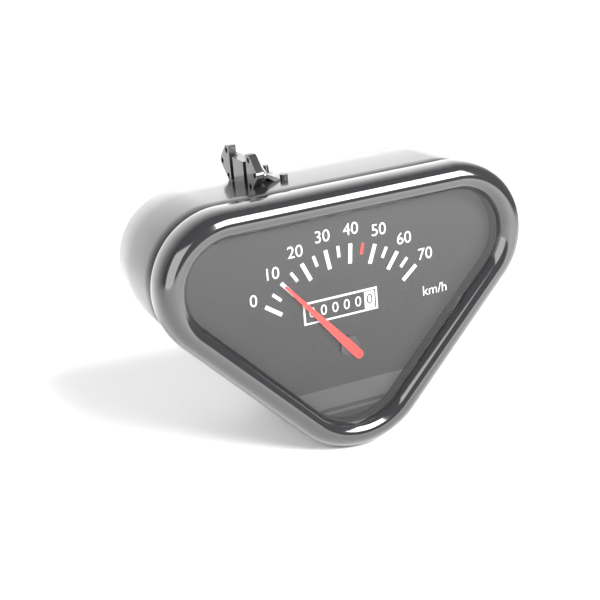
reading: 10 km/h
